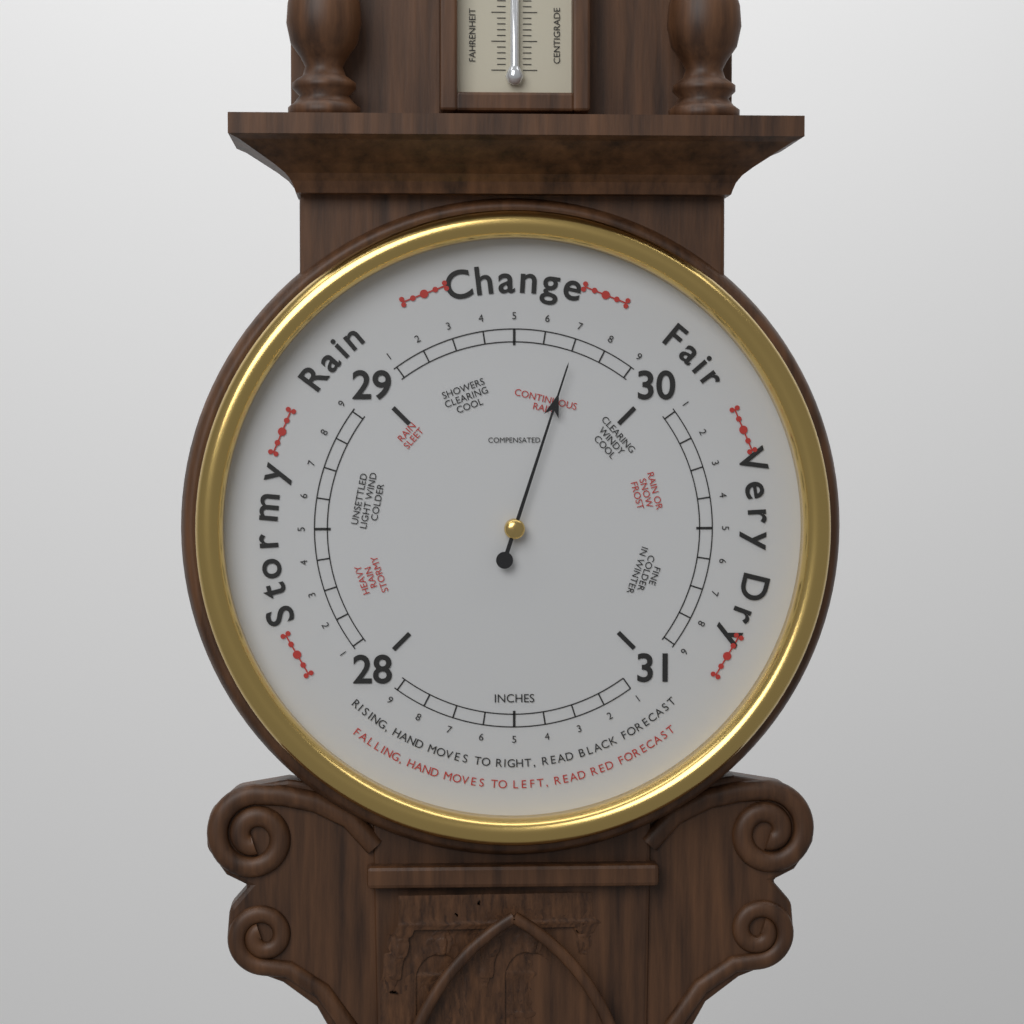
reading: 29.7 inHg
